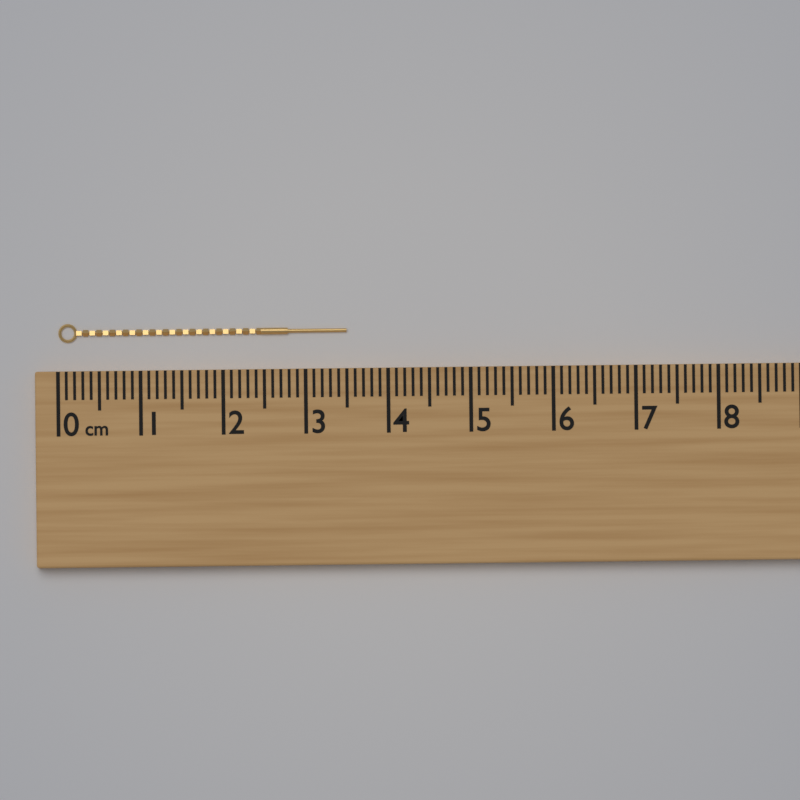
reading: 3.5 cm
